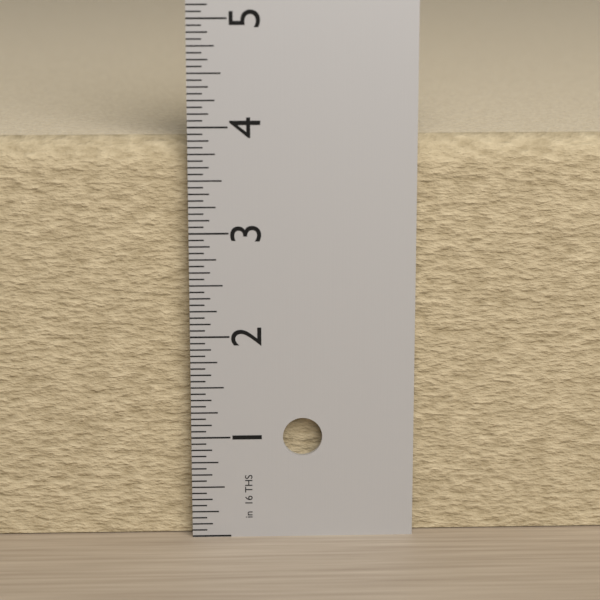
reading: 3.8750 in
